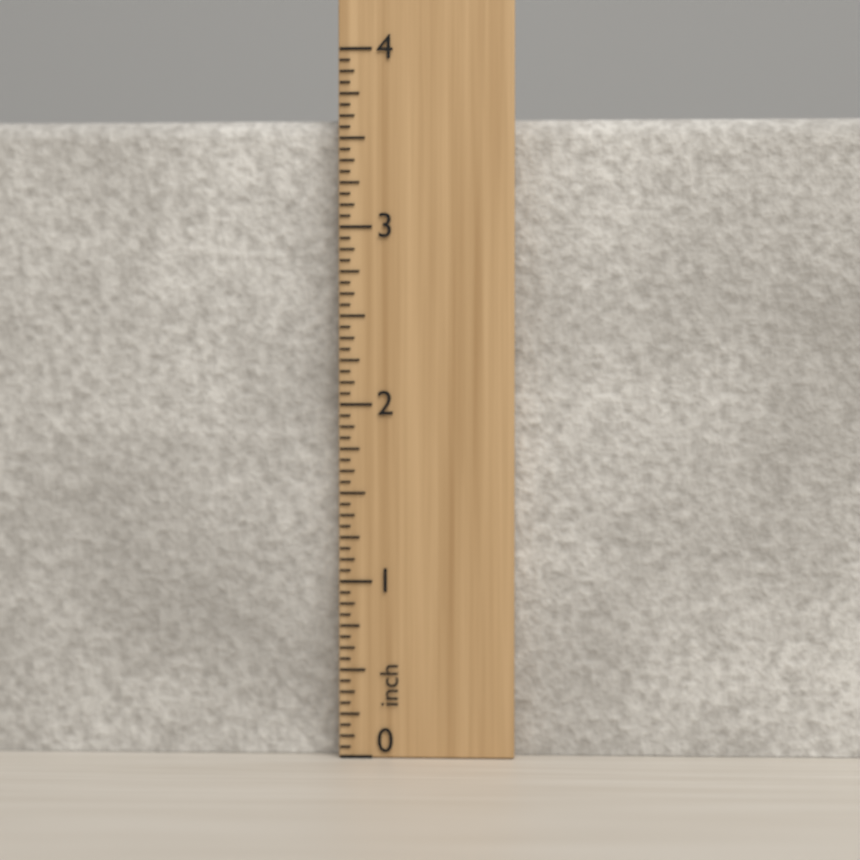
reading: 3.6250 inch
